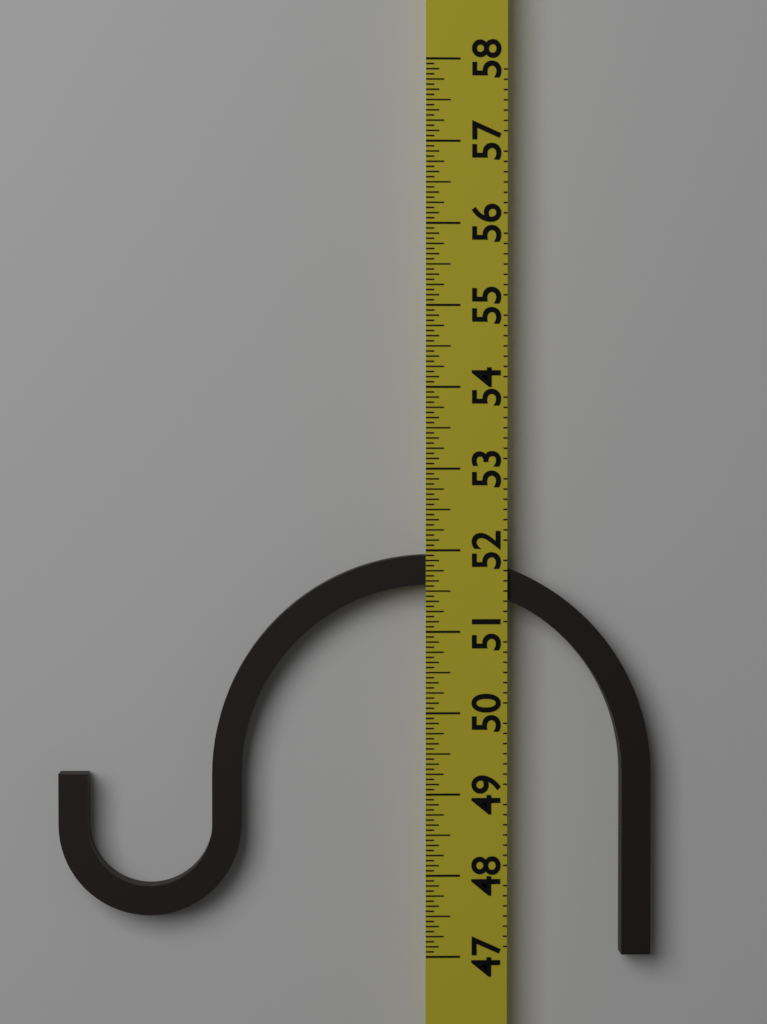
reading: 51.9375 (no unit)
